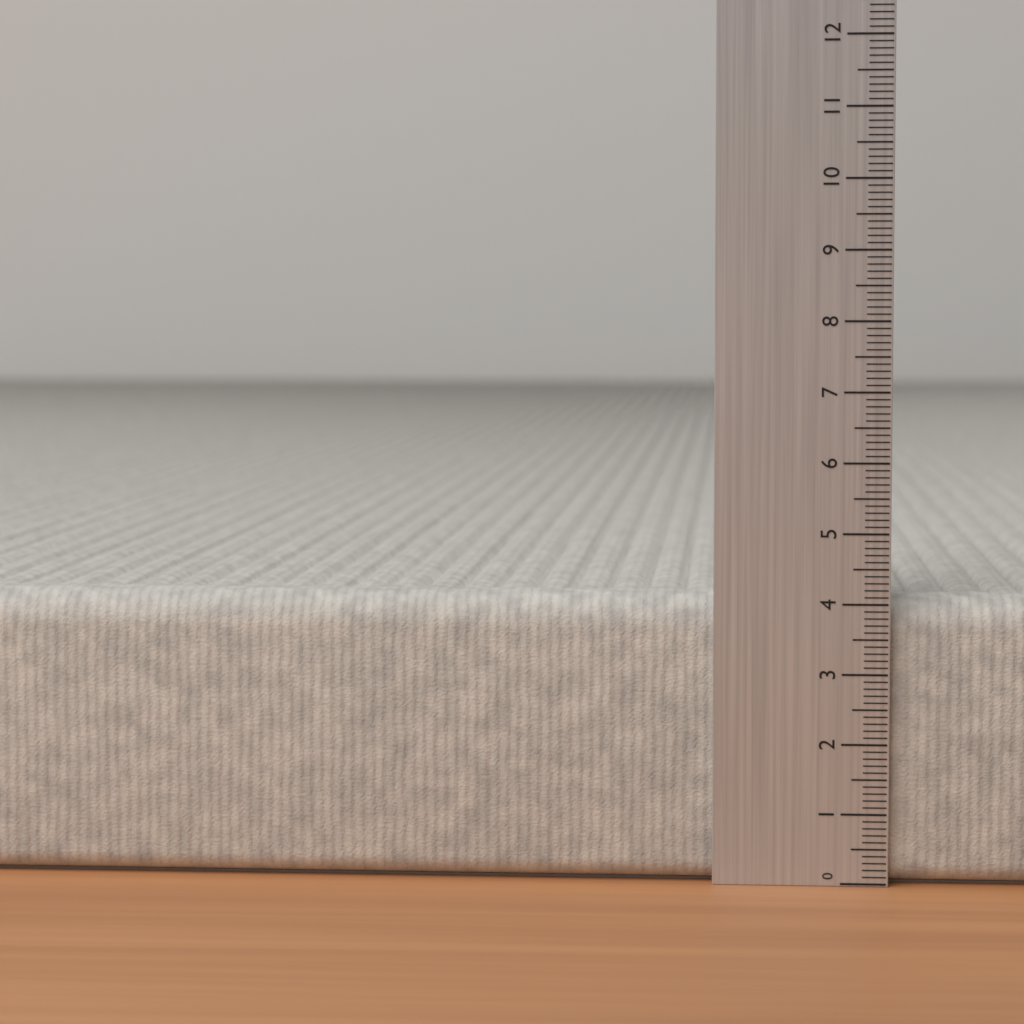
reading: 4.1 (no unit)
